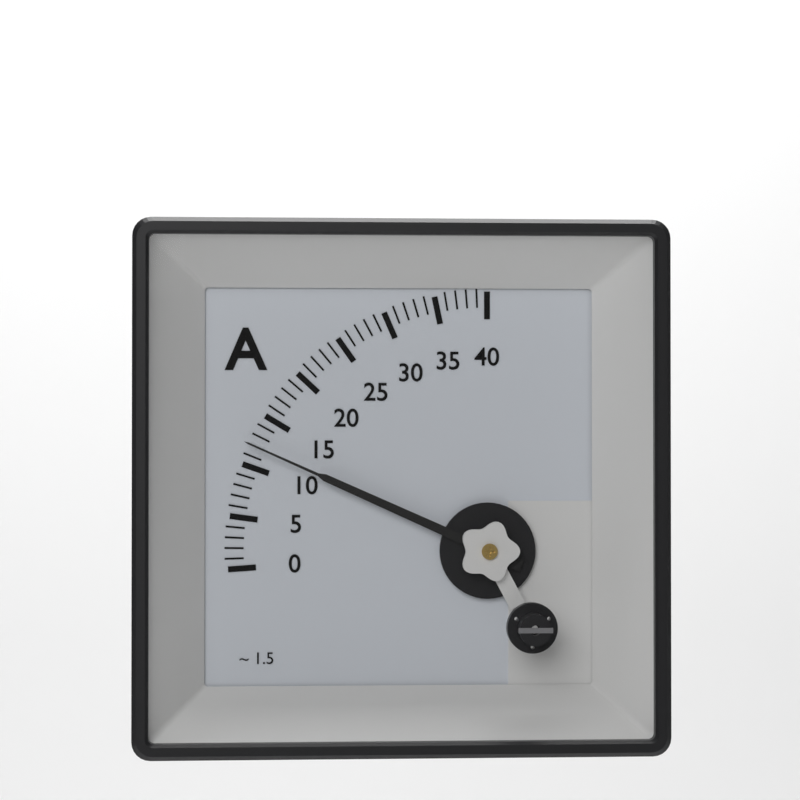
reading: 12 A
